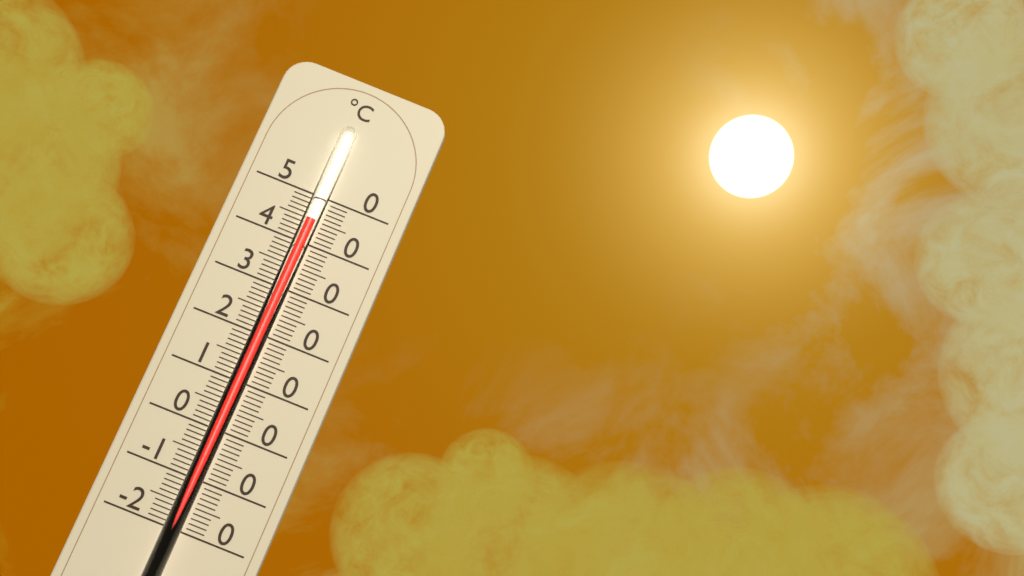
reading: 45 °C
